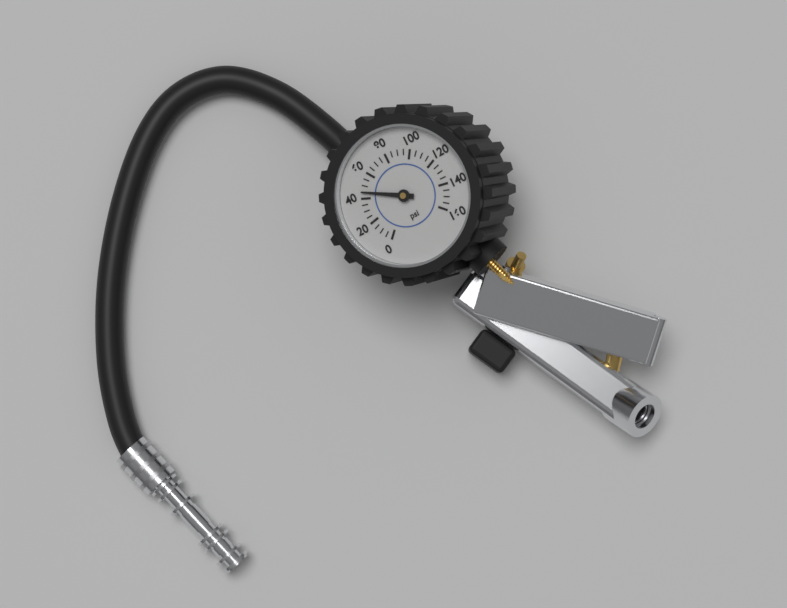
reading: 45 psi
